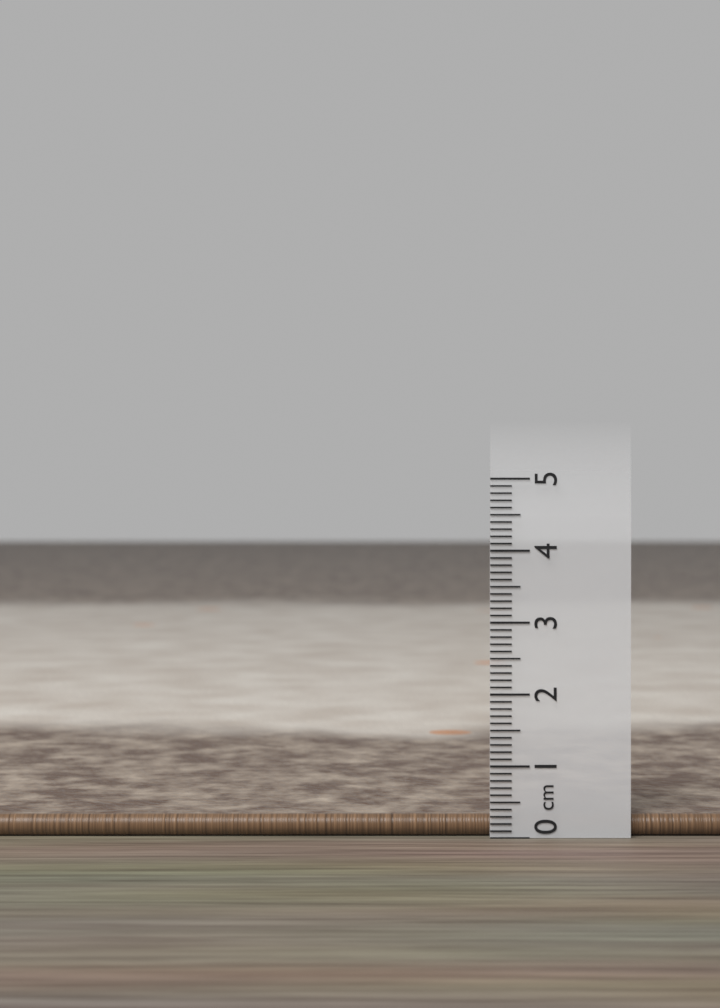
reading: 0.3 cm
